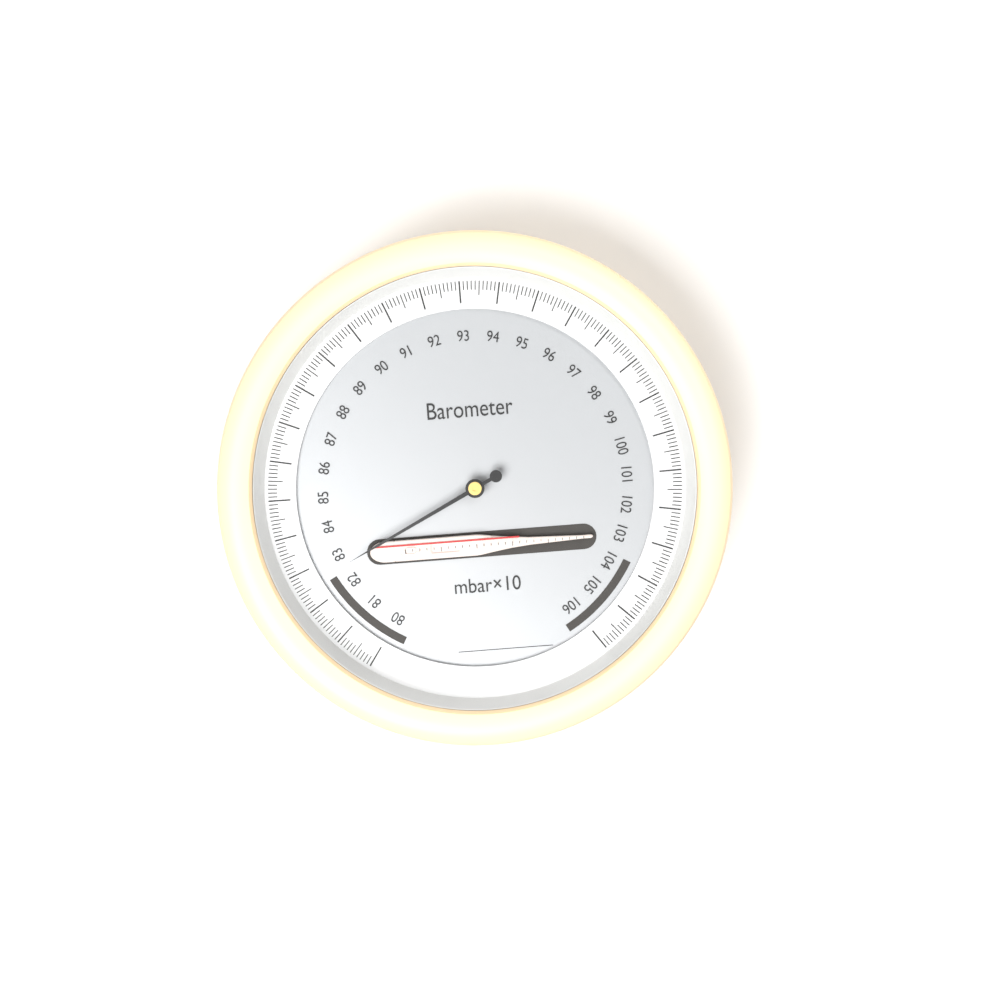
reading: 82.6 mbar×10
